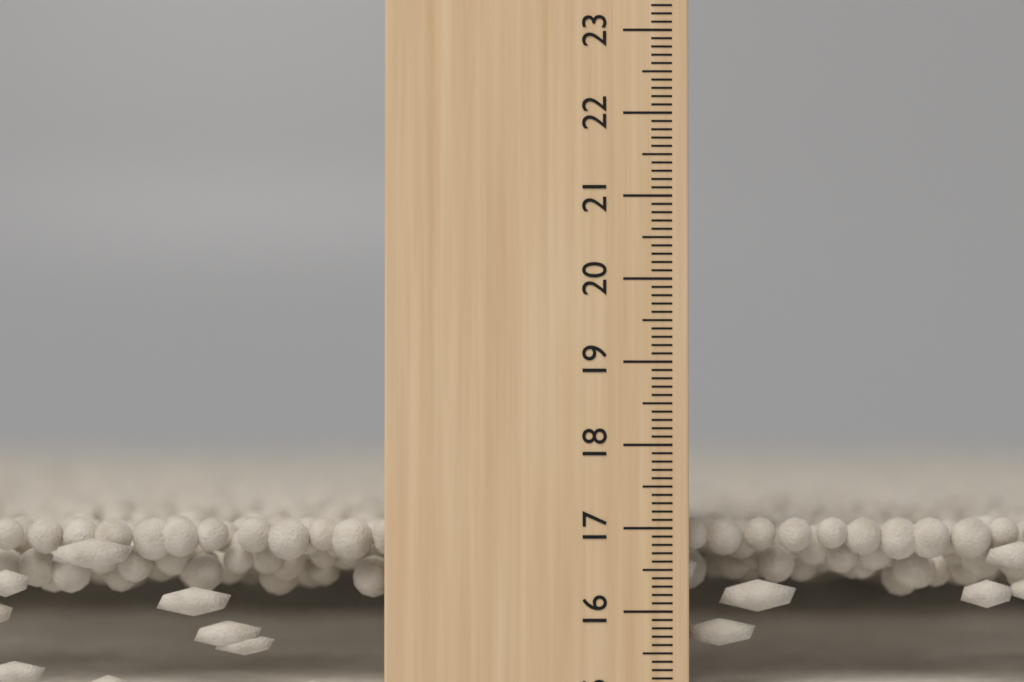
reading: 17.1 cm
